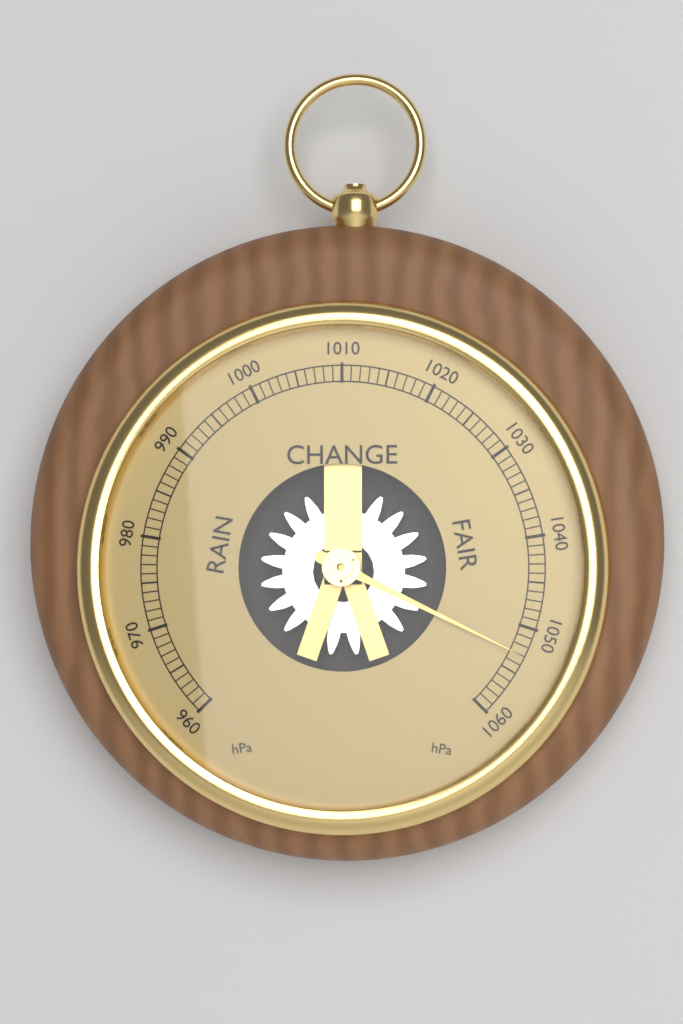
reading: 1053 hPa
